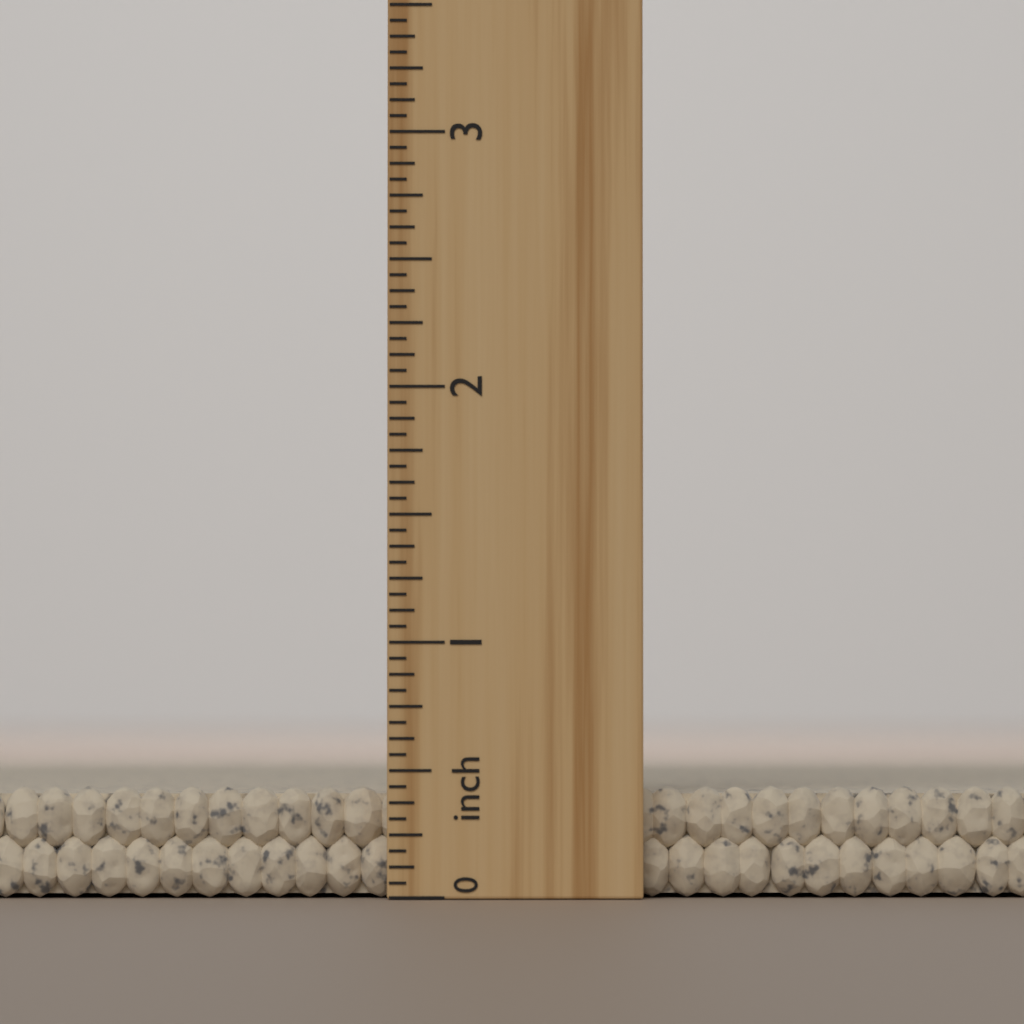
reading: 0.4375 inch
